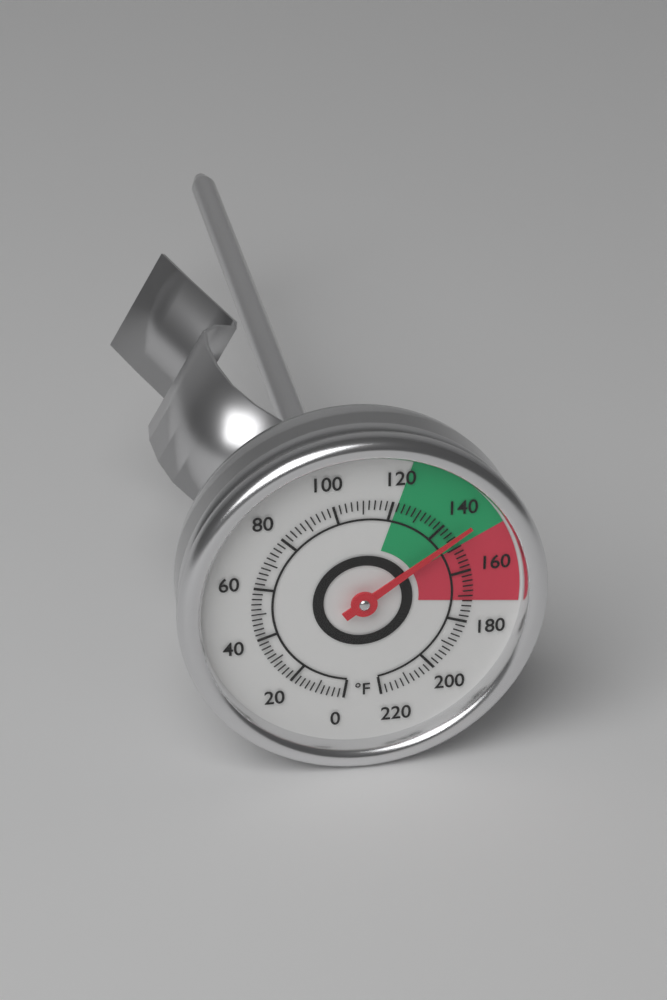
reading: 146 °F
